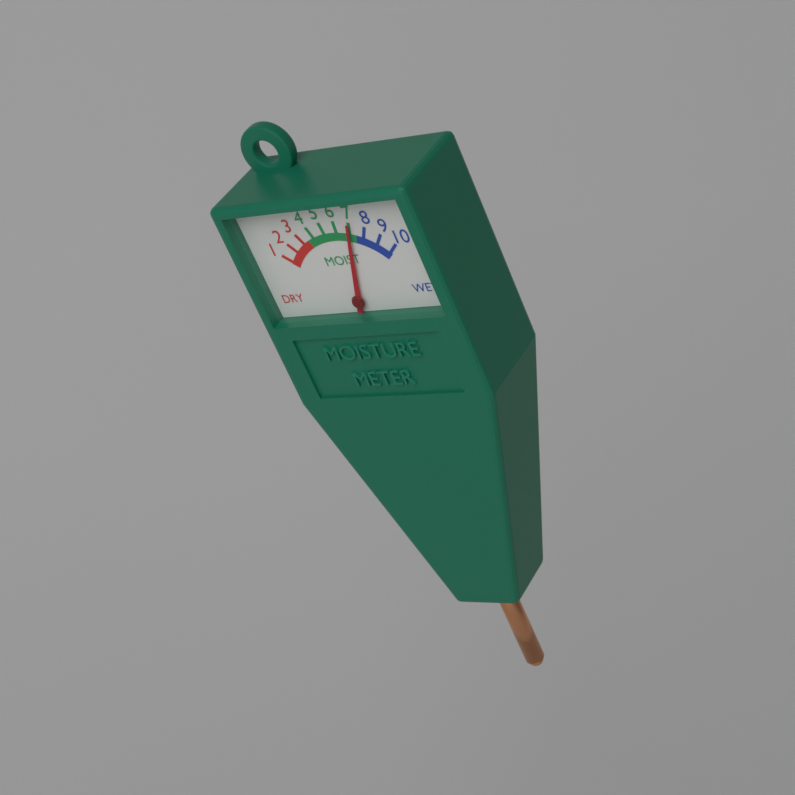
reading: 7 (no unit)
